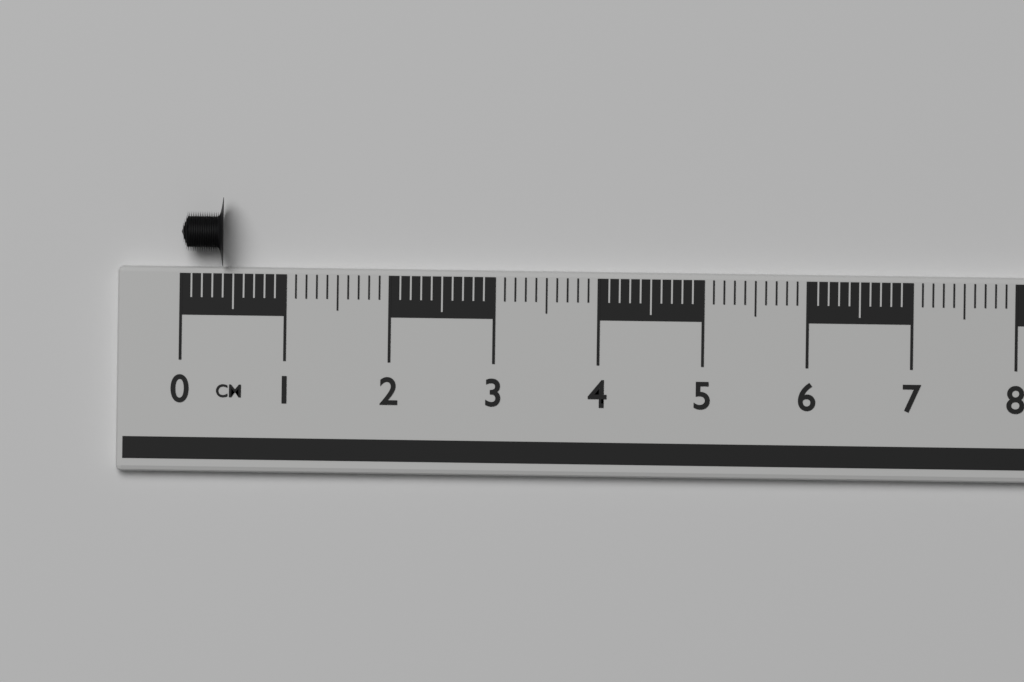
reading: 0.4 cm
